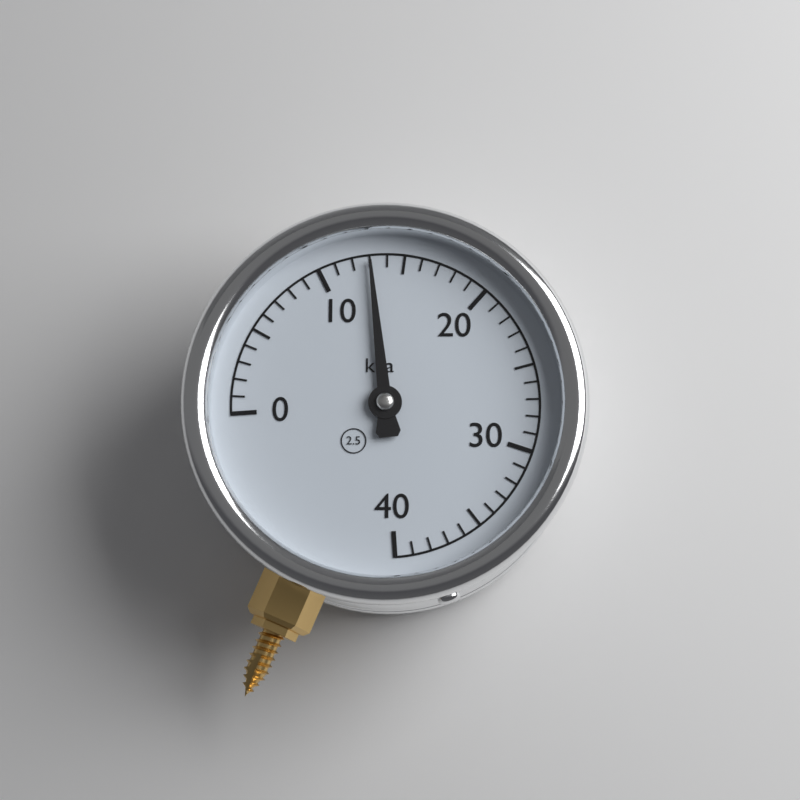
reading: 13 kPa
